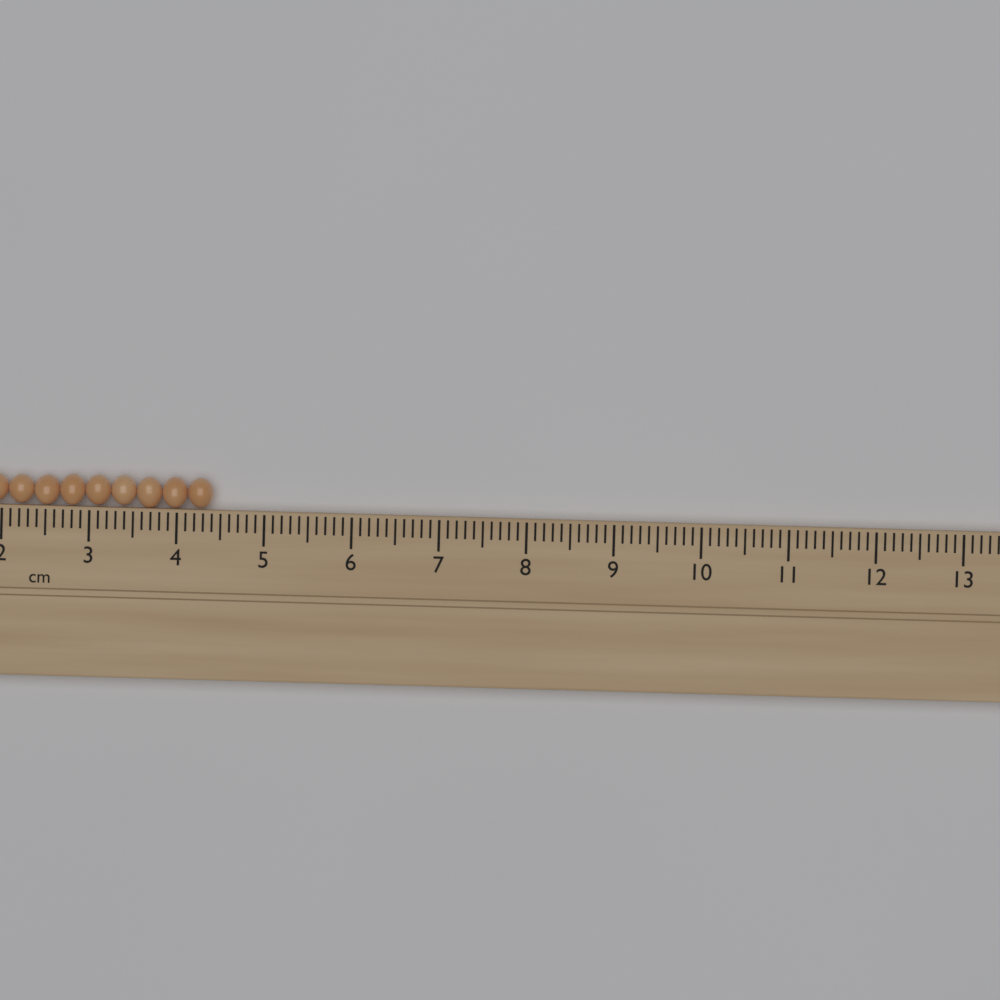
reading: 4.4 cm
